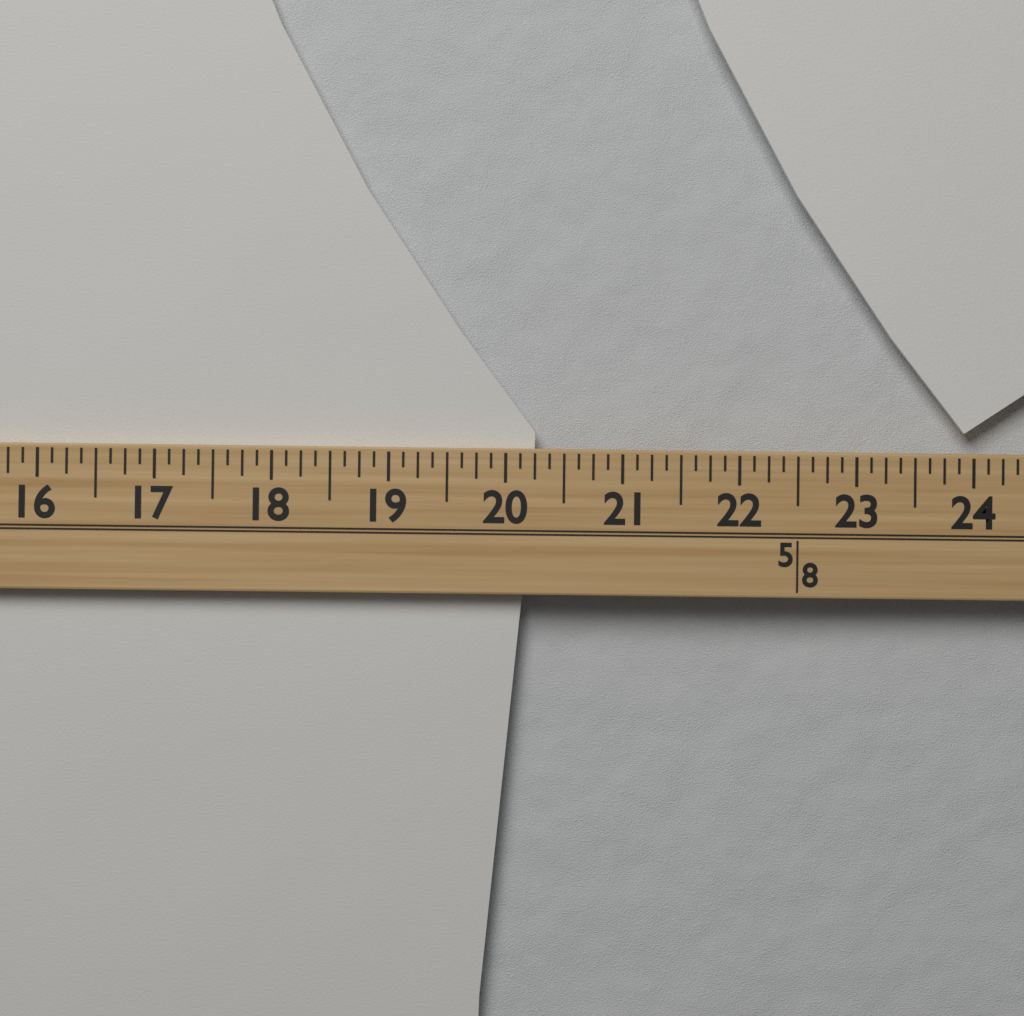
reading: 20.250 (no unit)
